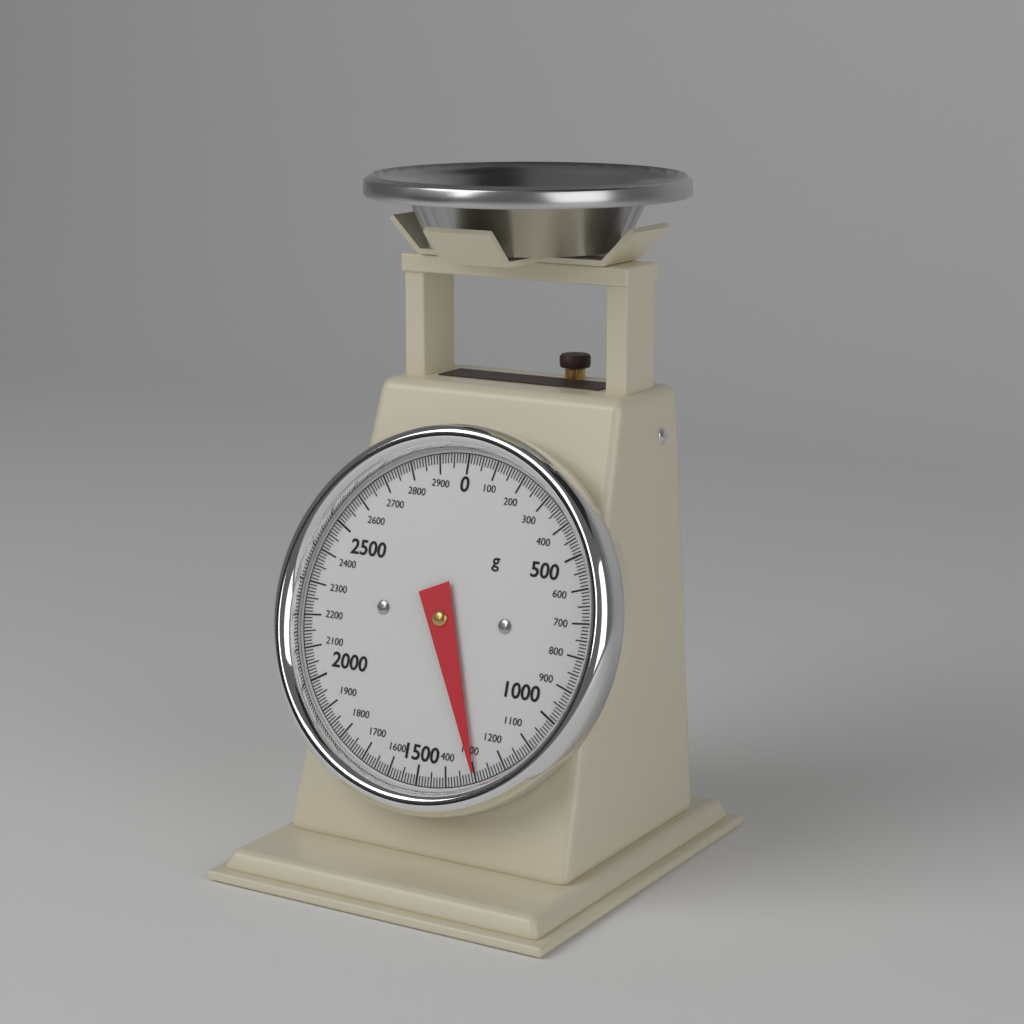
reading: 1300 g
